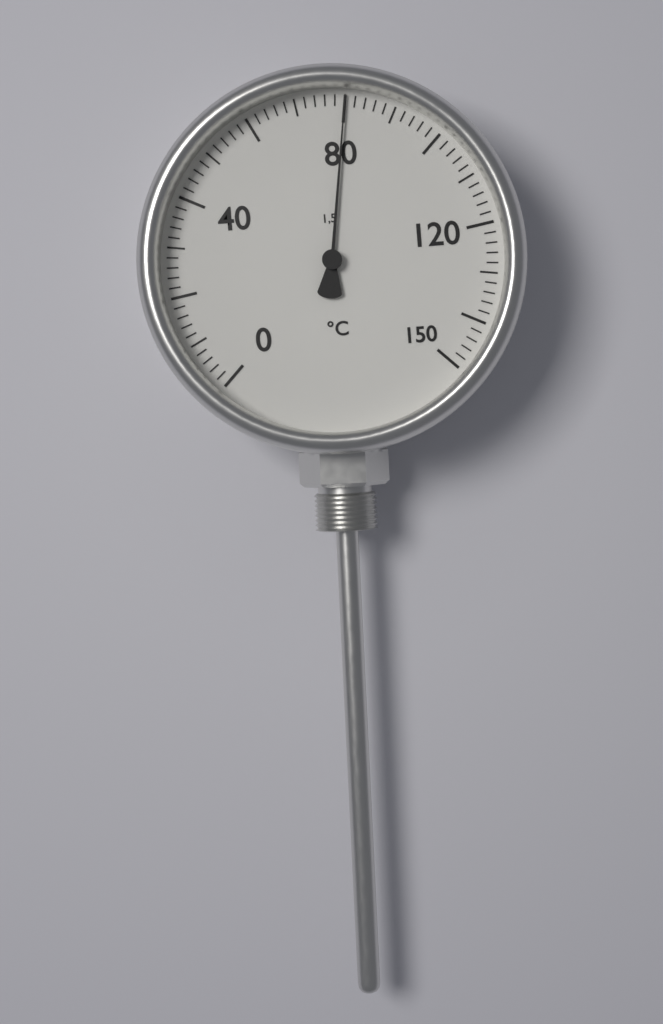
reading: 80 °C
